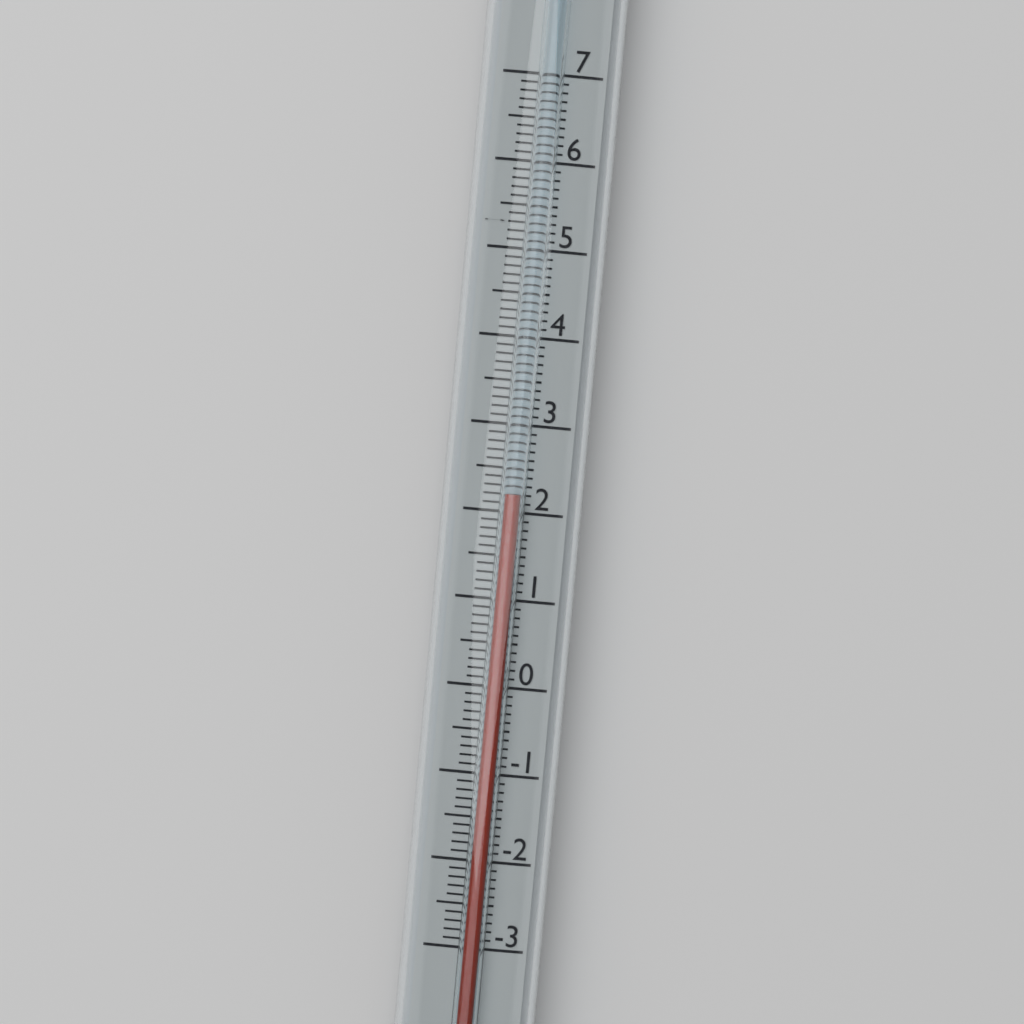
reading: 2.2 (no unit)
